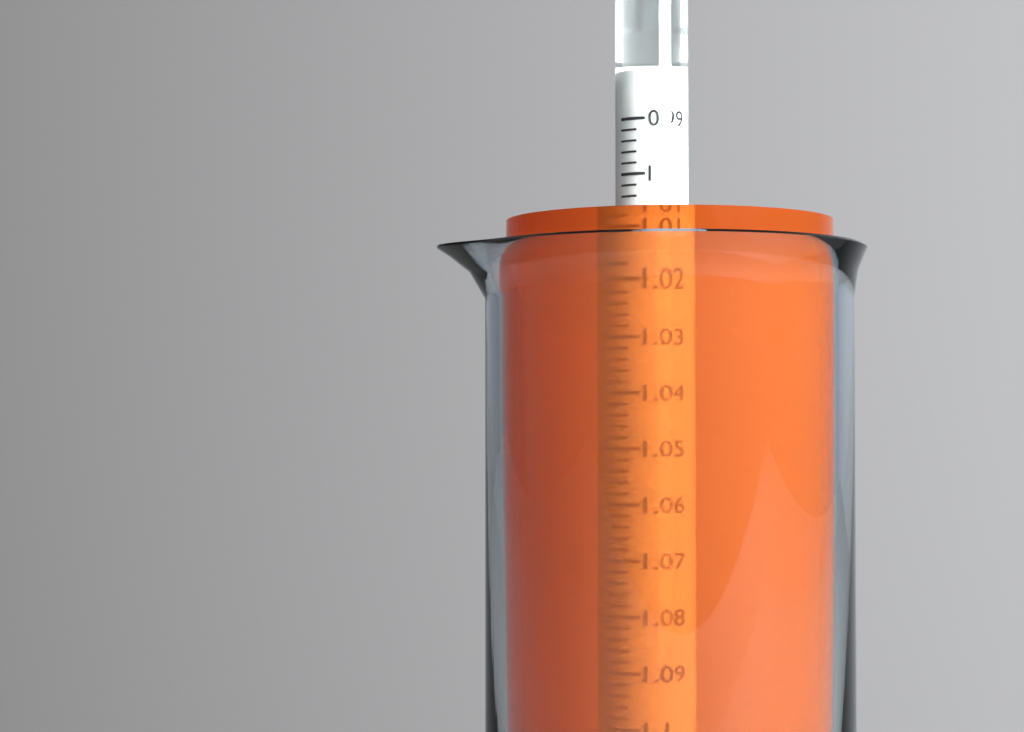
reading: 1.008 (no unit)
